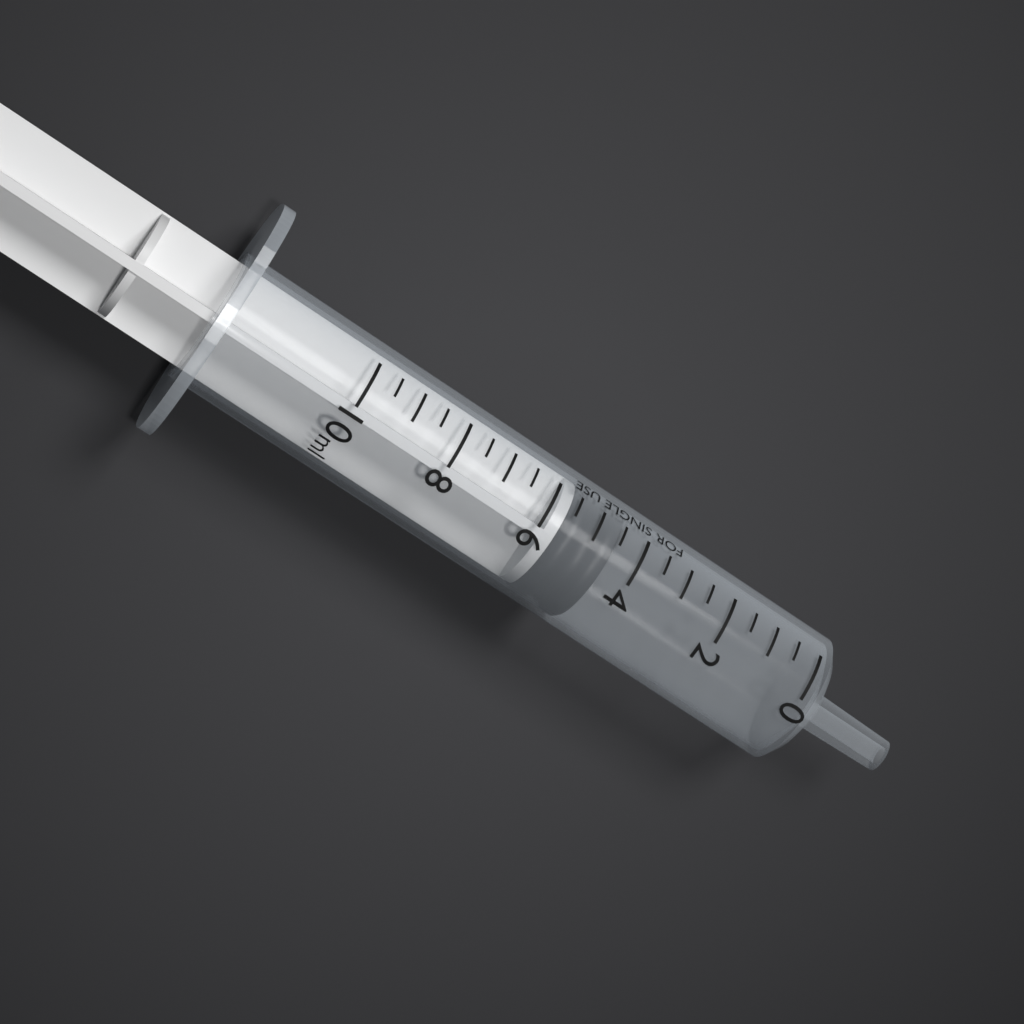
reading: 4.5 ml
